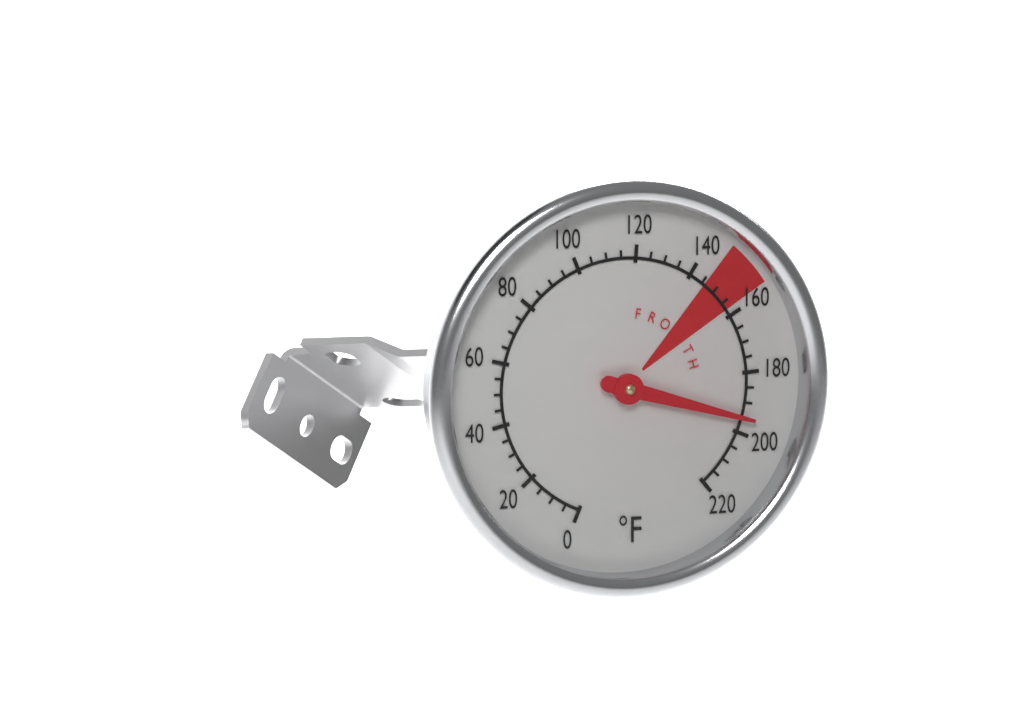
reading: 195 °F
